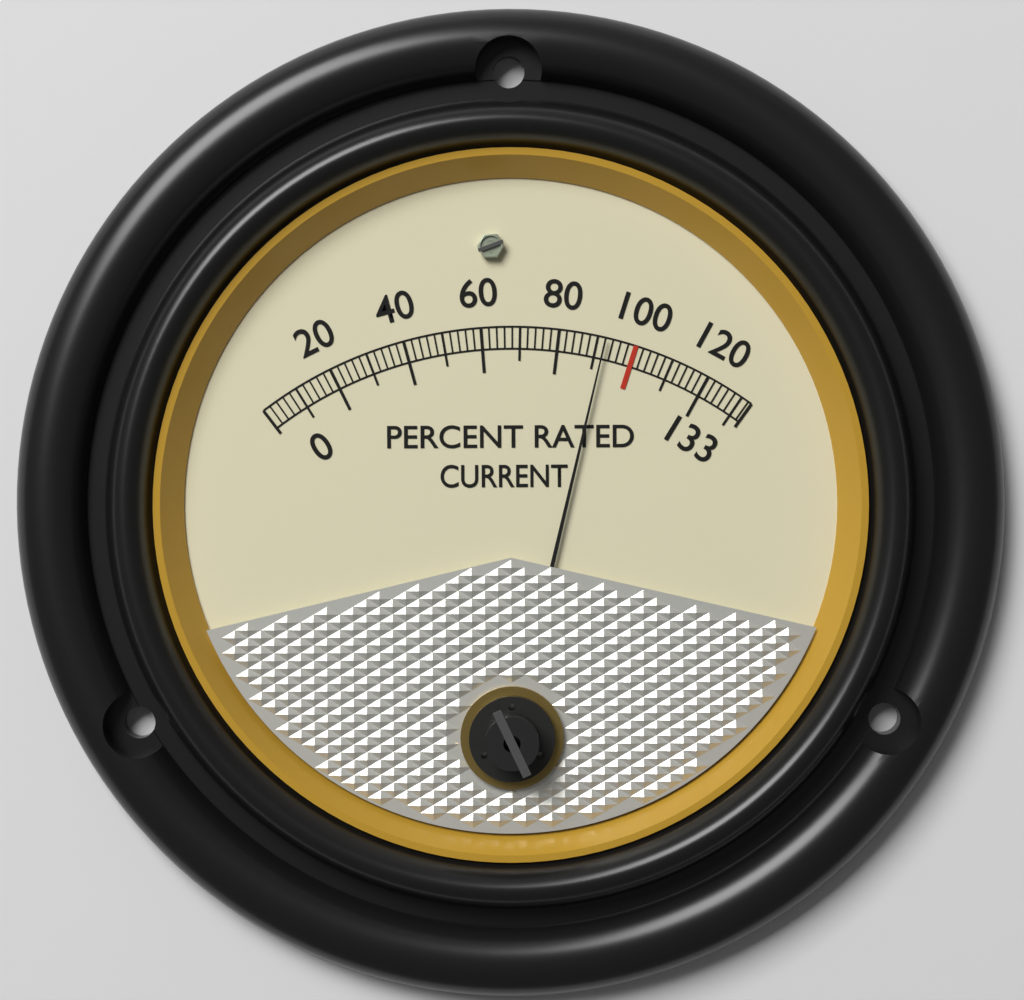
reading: 92 %
